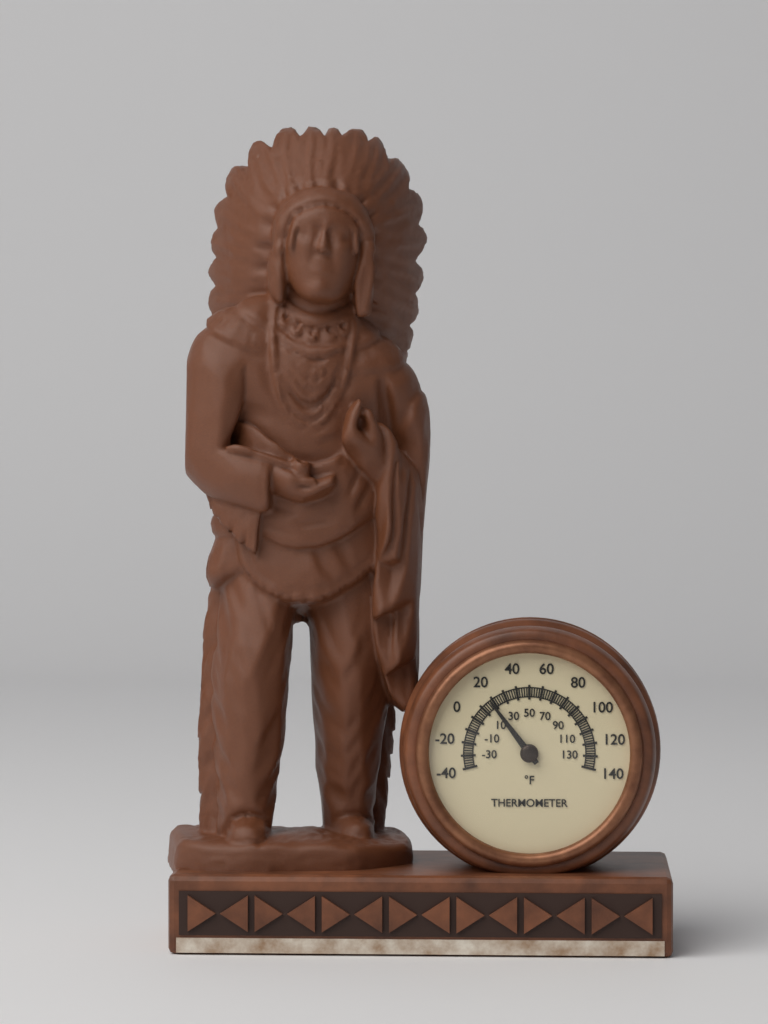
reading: 18 °F
